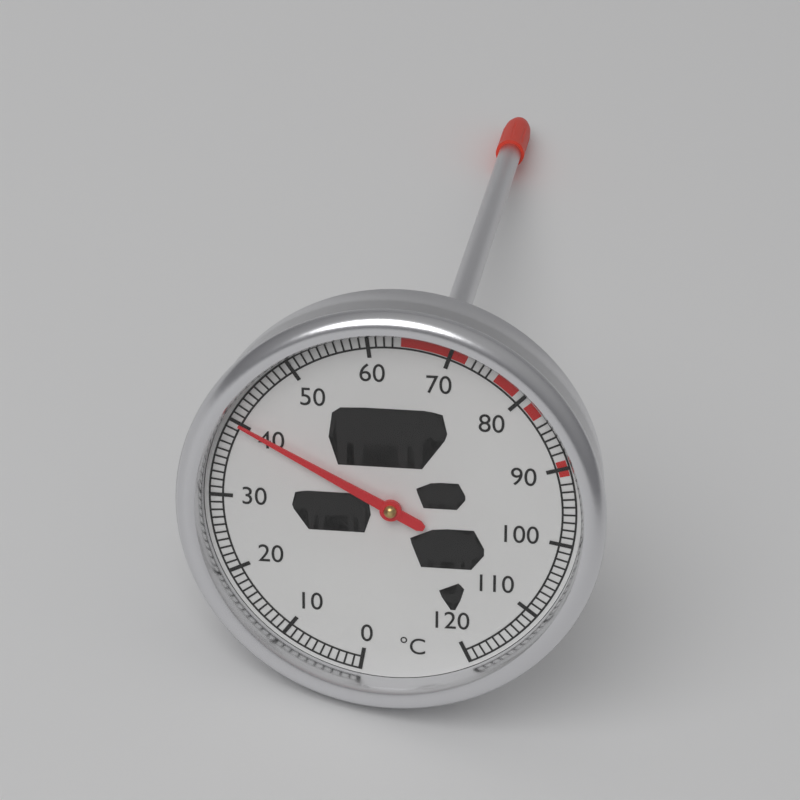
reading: 40 °C
